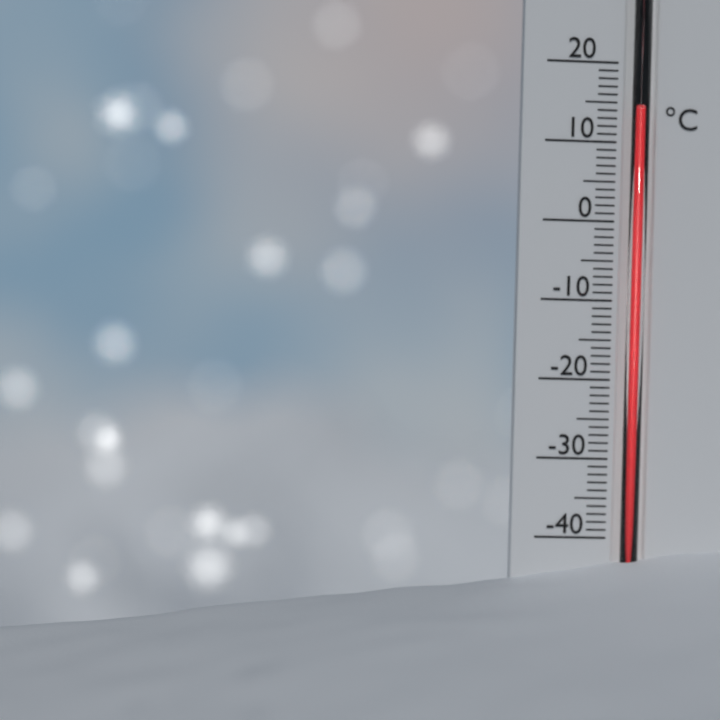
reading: 14 °C
